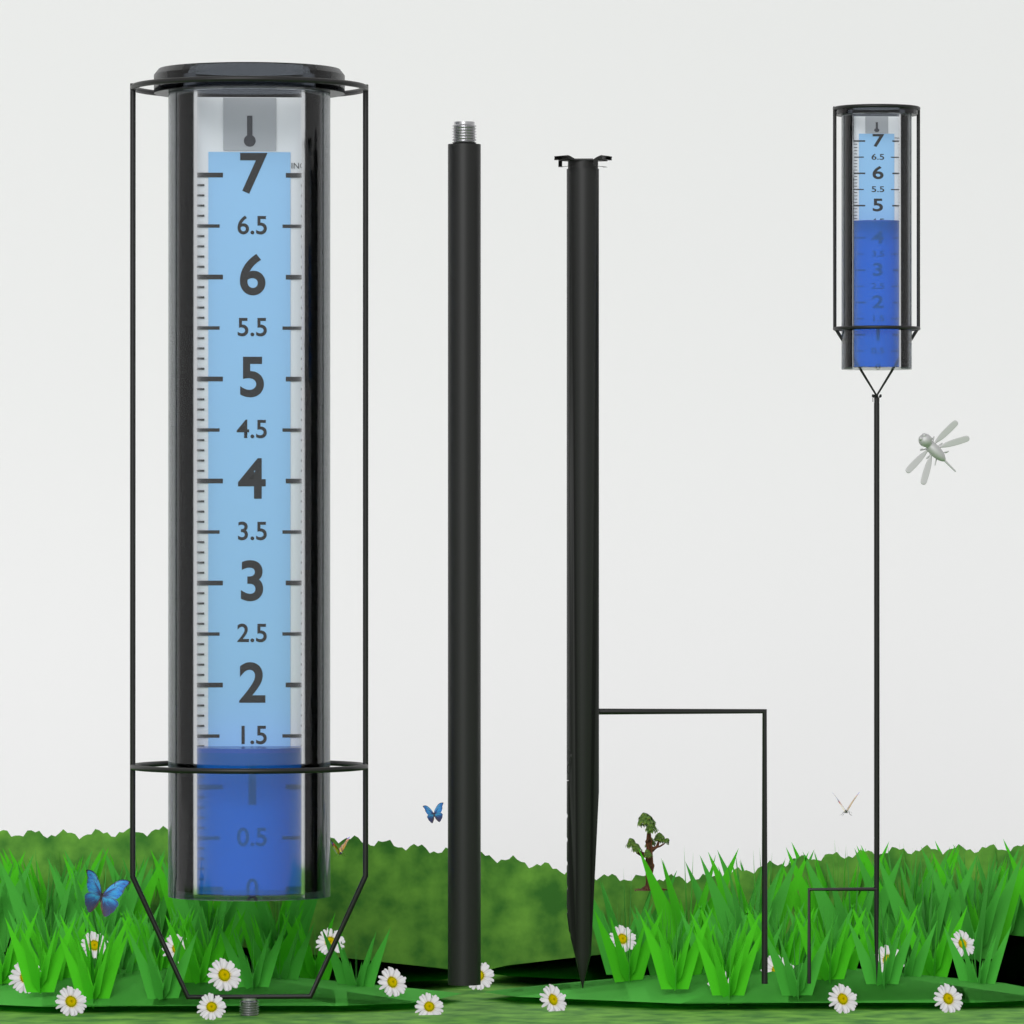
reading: 1.4 in
